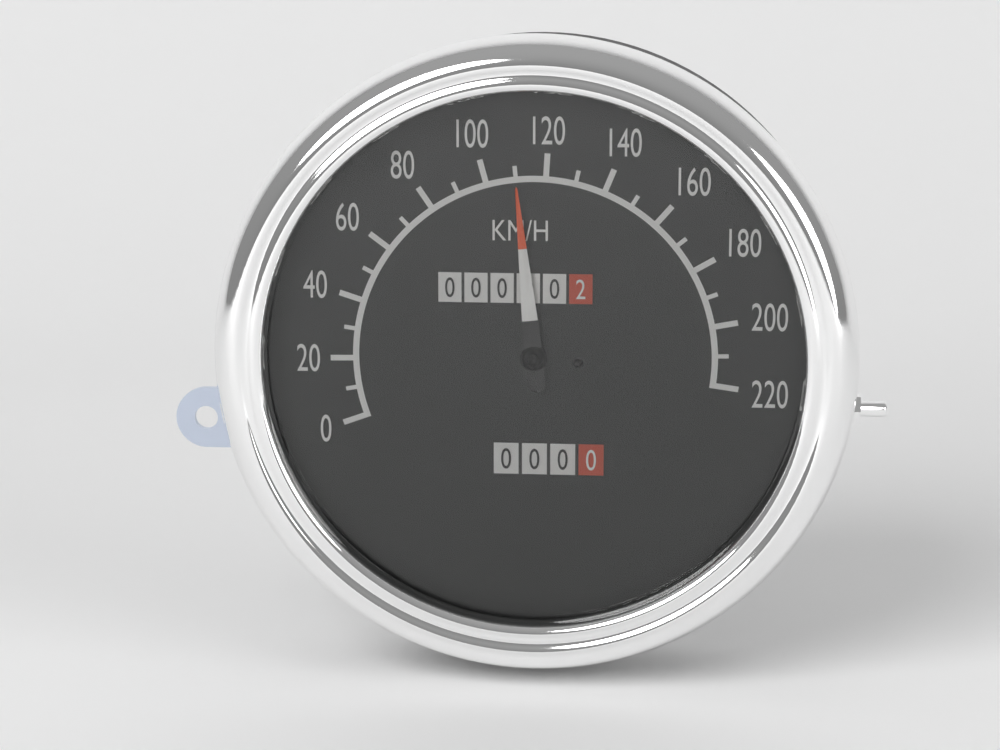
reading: 110 km/h
